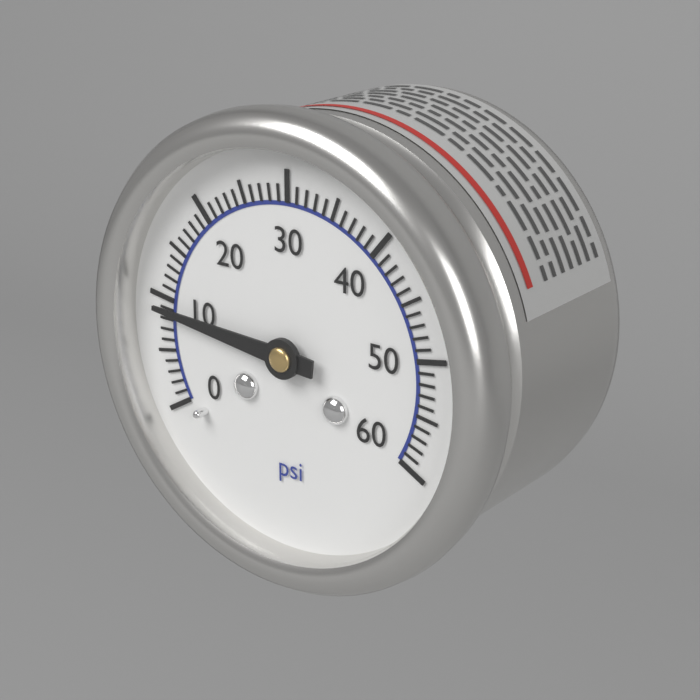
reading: 9 psi
